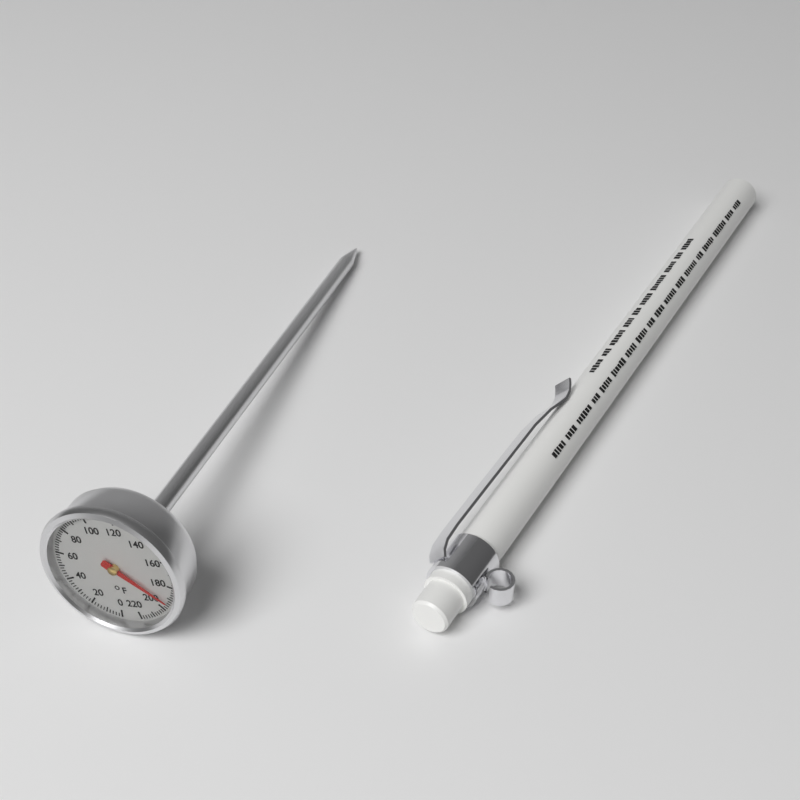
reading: 194 °F
